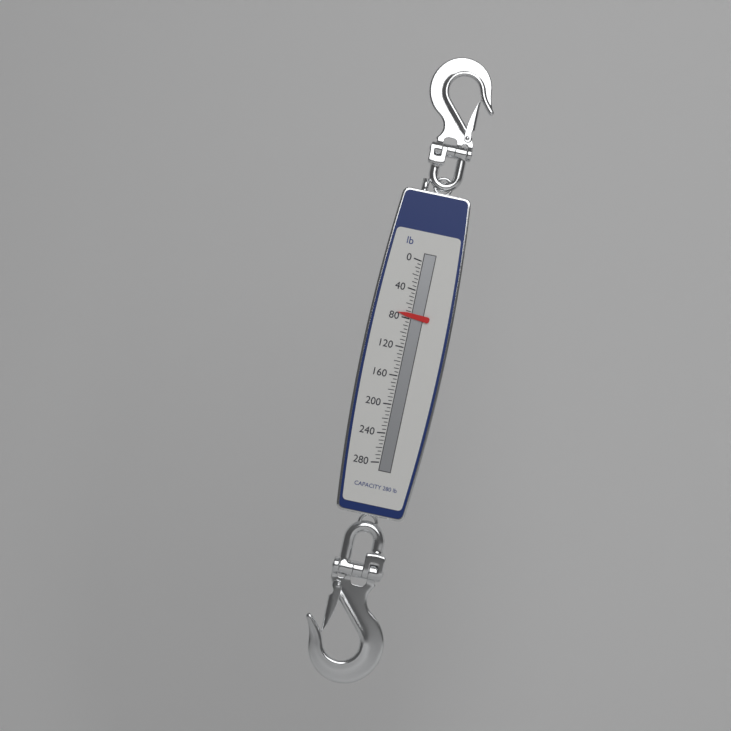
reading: 75 lb
